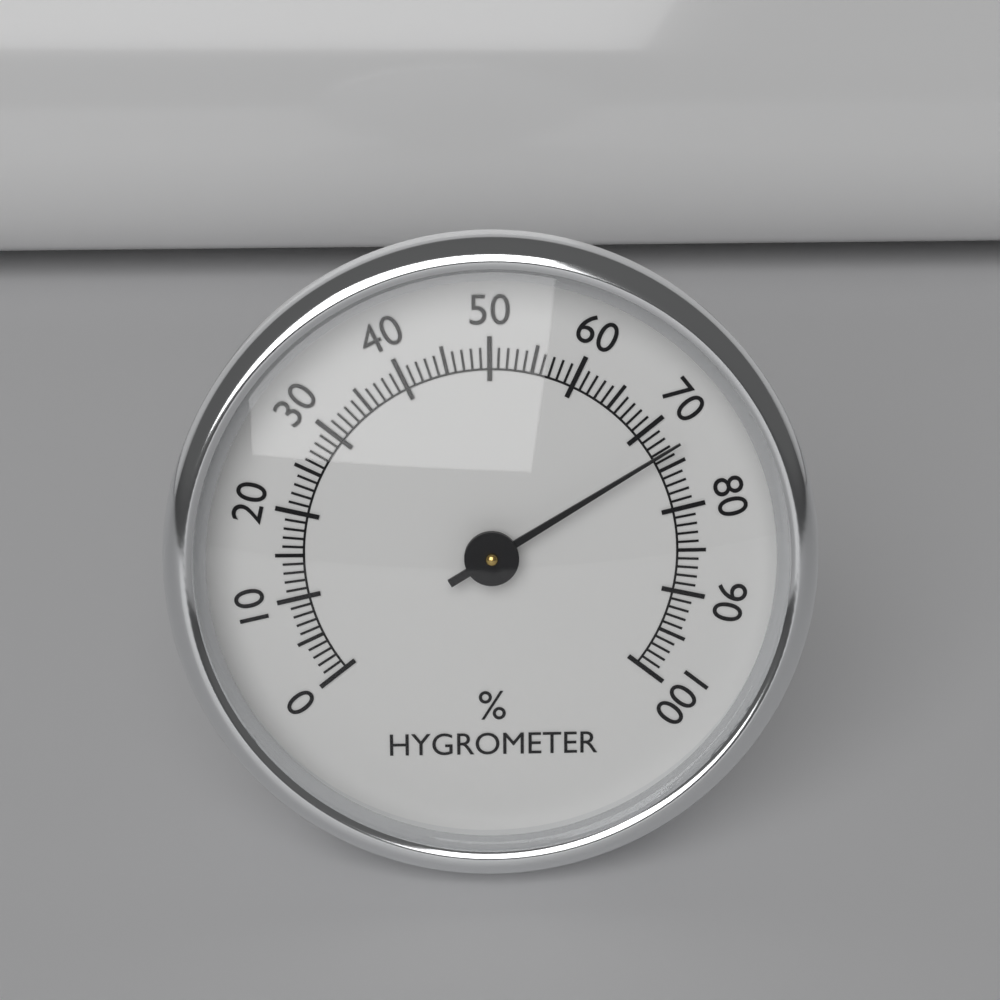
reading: 73 %
